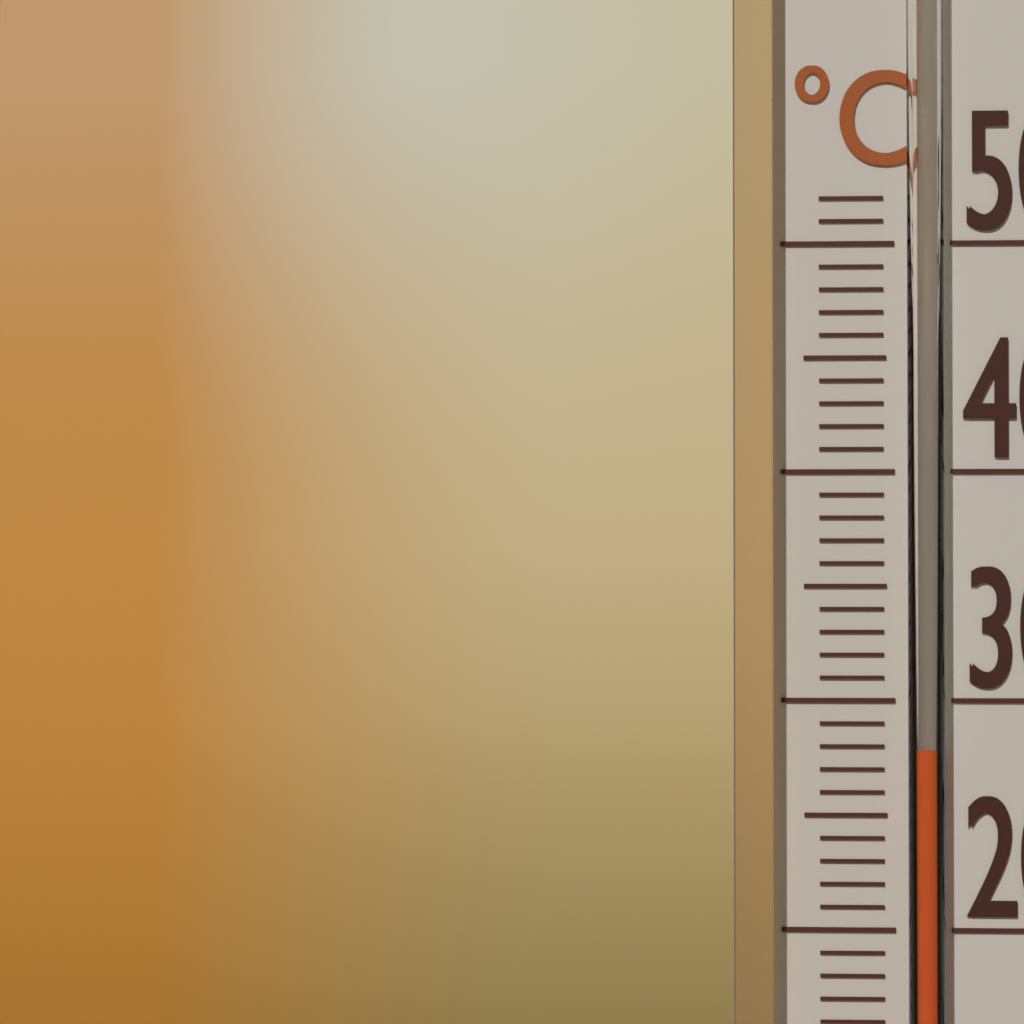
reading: 28 °C
